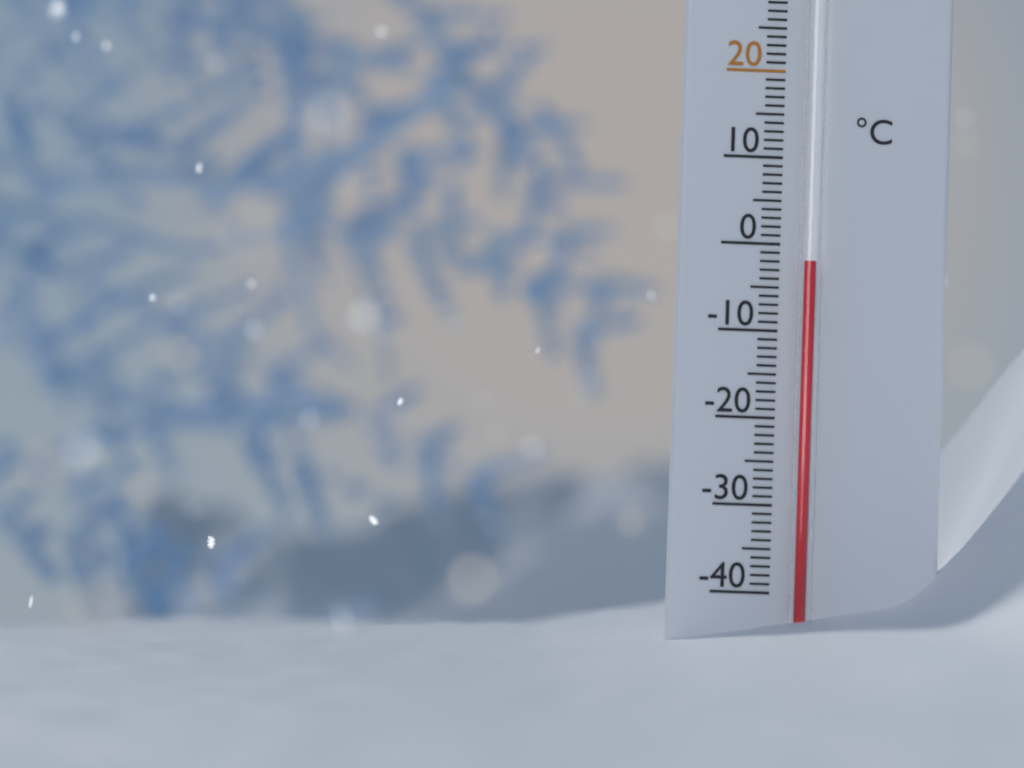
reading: -2 °C
